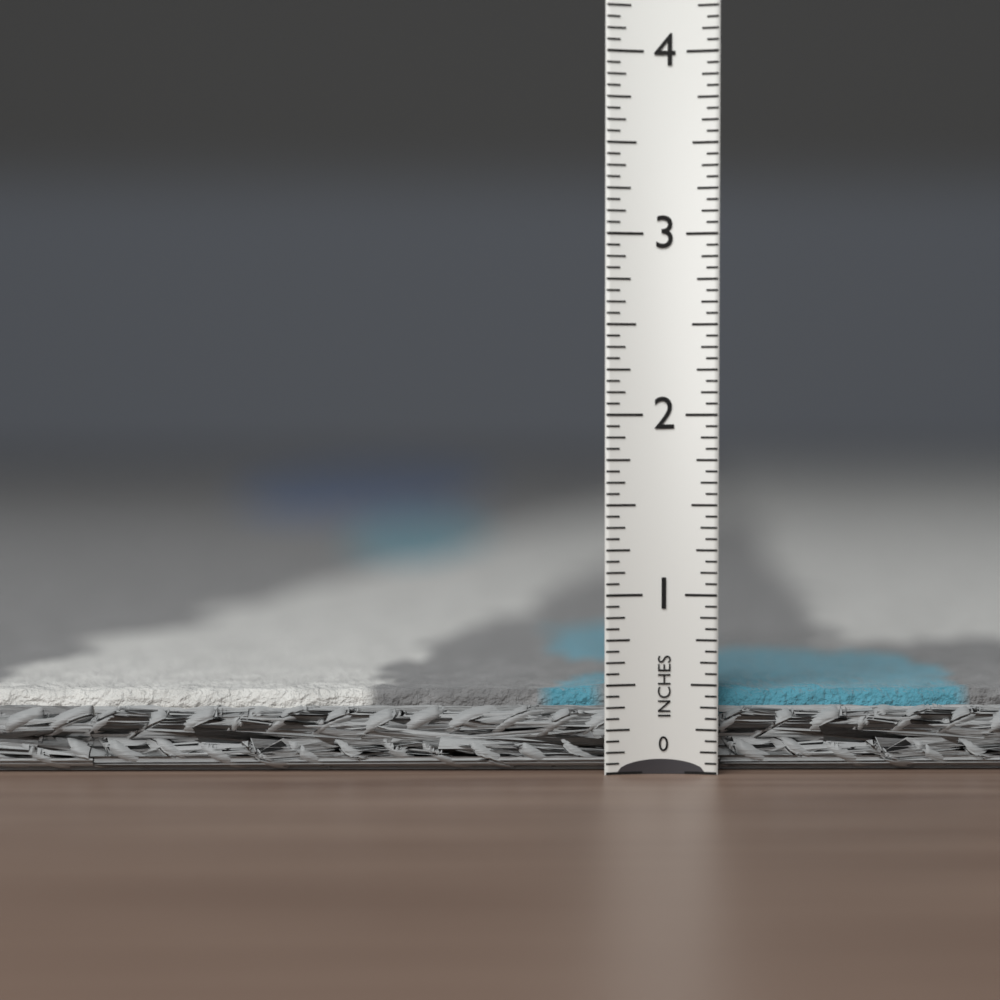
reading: 0.5000 in
